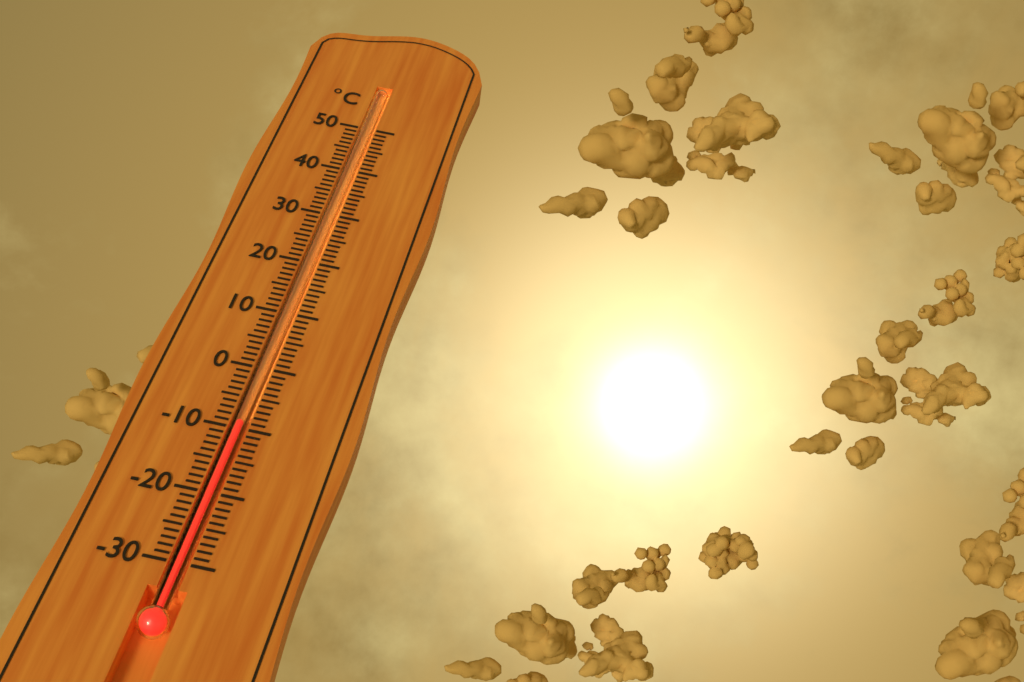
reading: -9 °C
